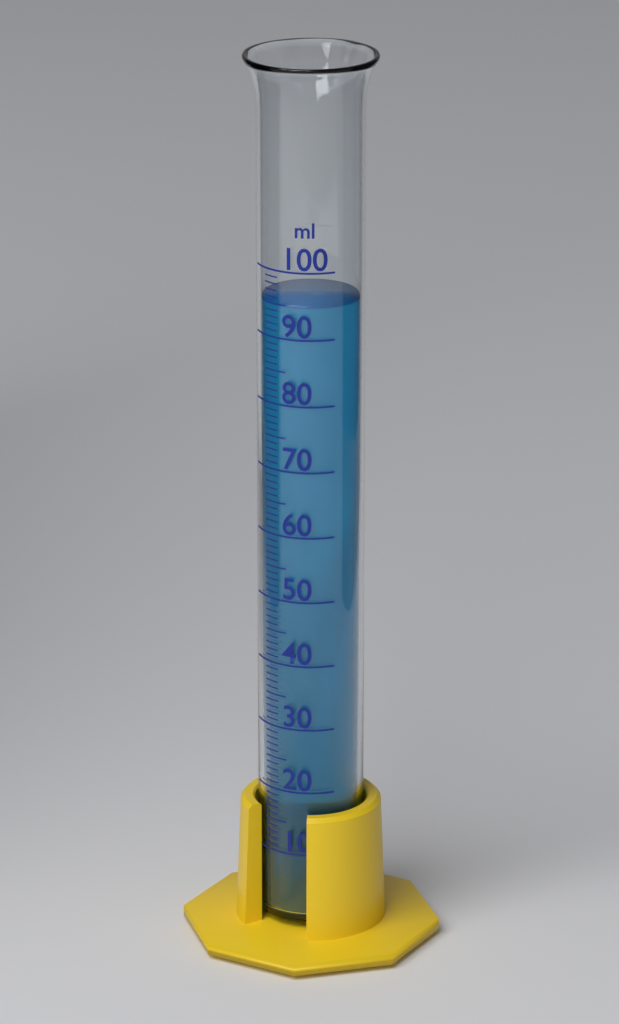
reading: 95 ml
